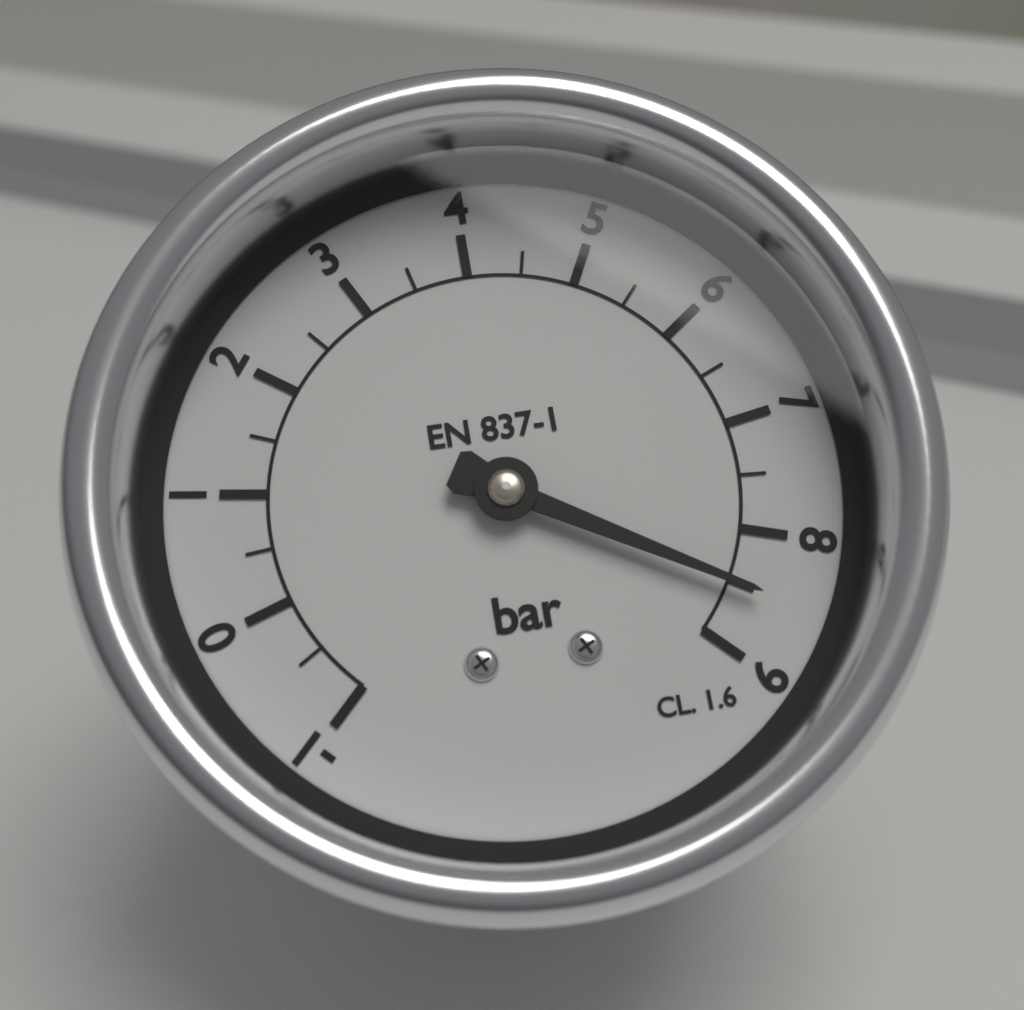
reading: 8.5 bar
